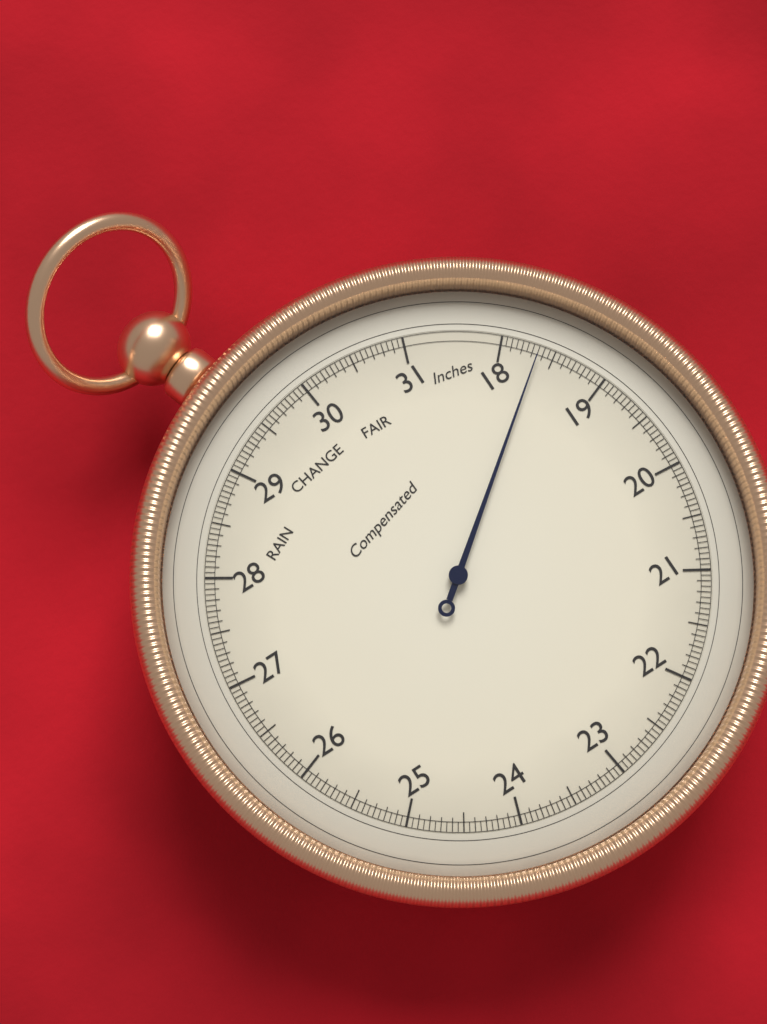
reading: 18.35 inHg
